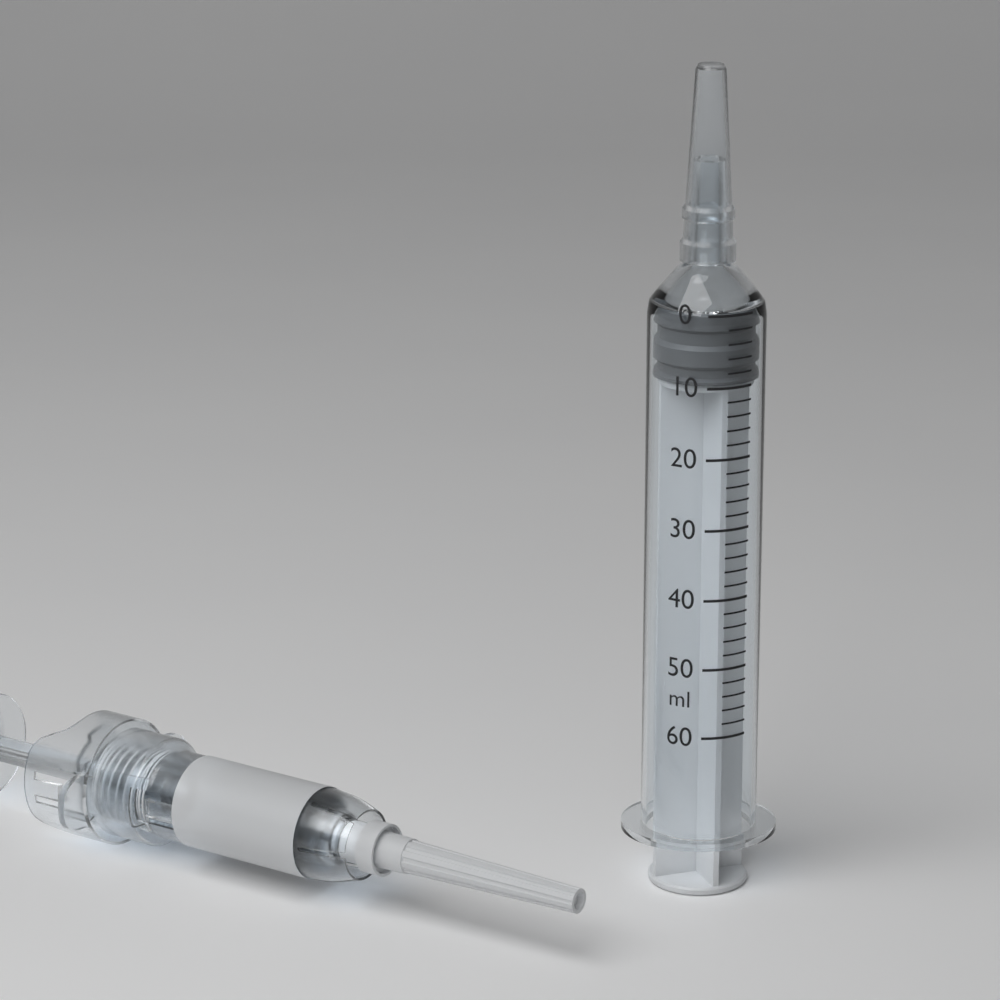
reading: 0 ml
